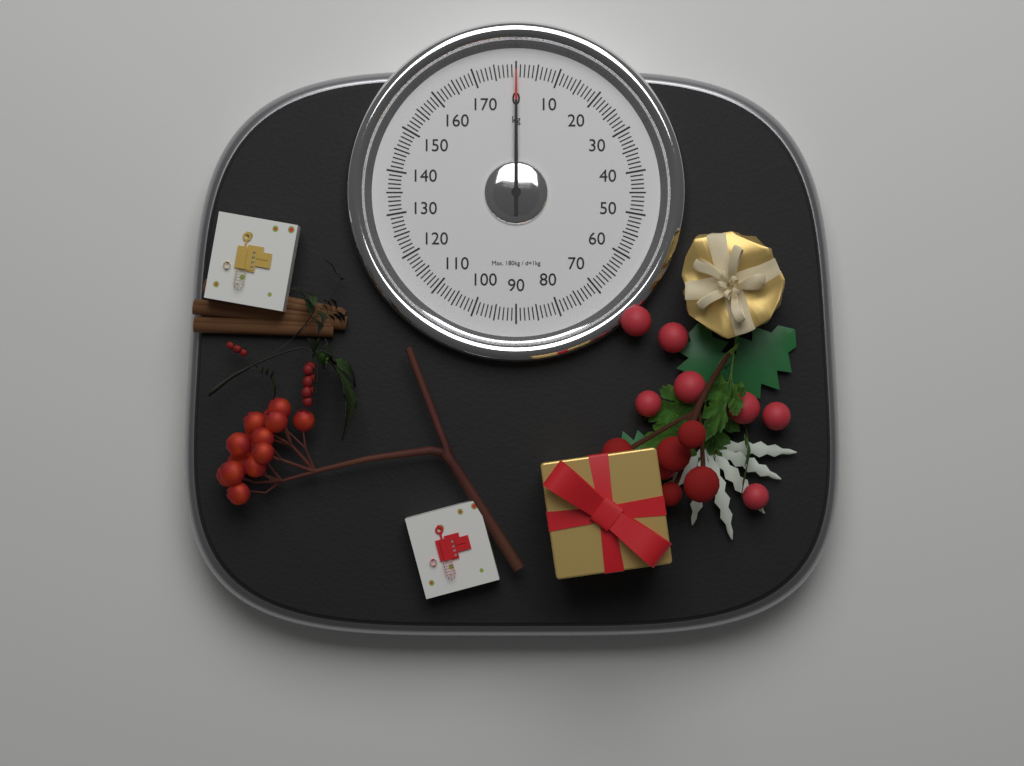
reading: 0 kg
